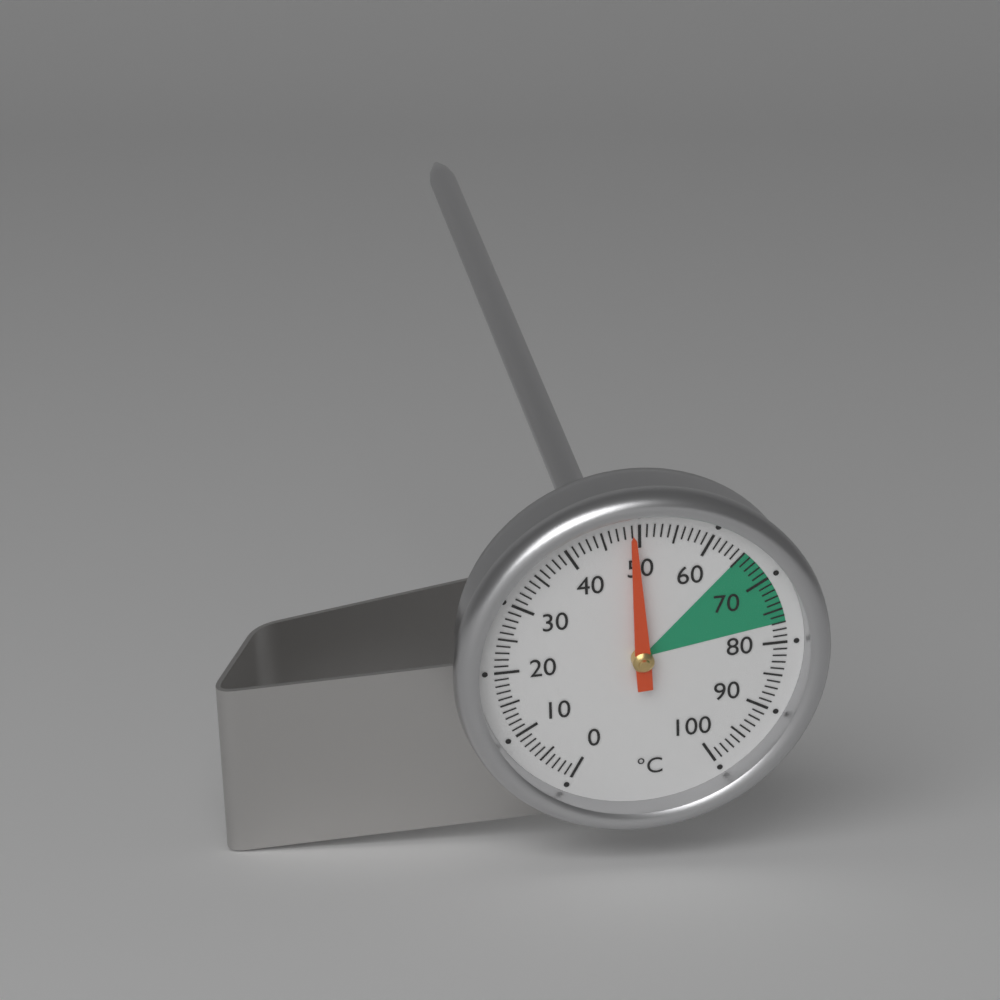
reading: 49 °C
